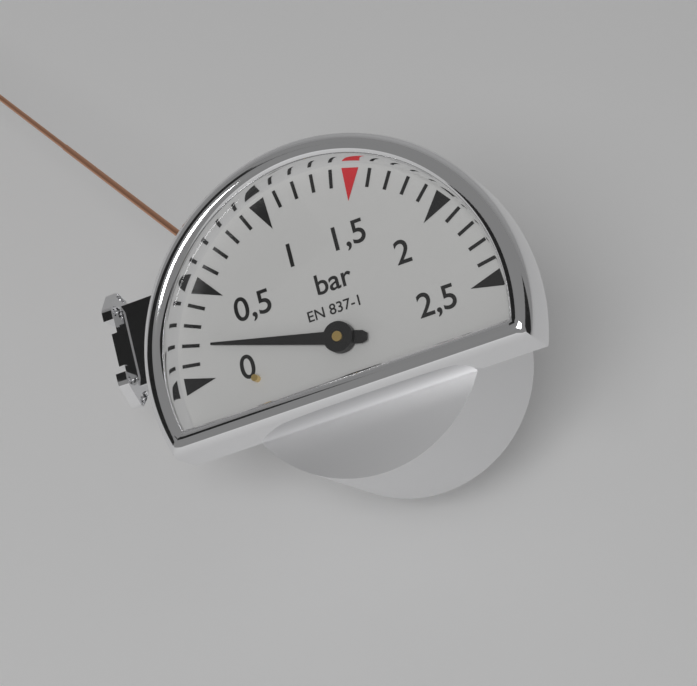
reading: 0.2 bar
